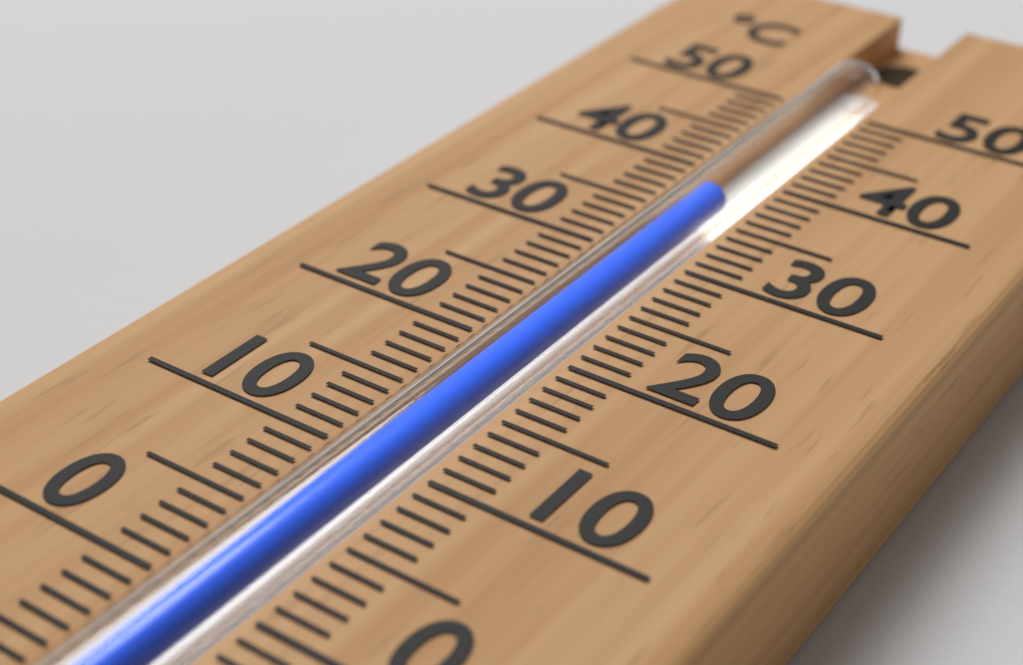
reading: 37 °C
